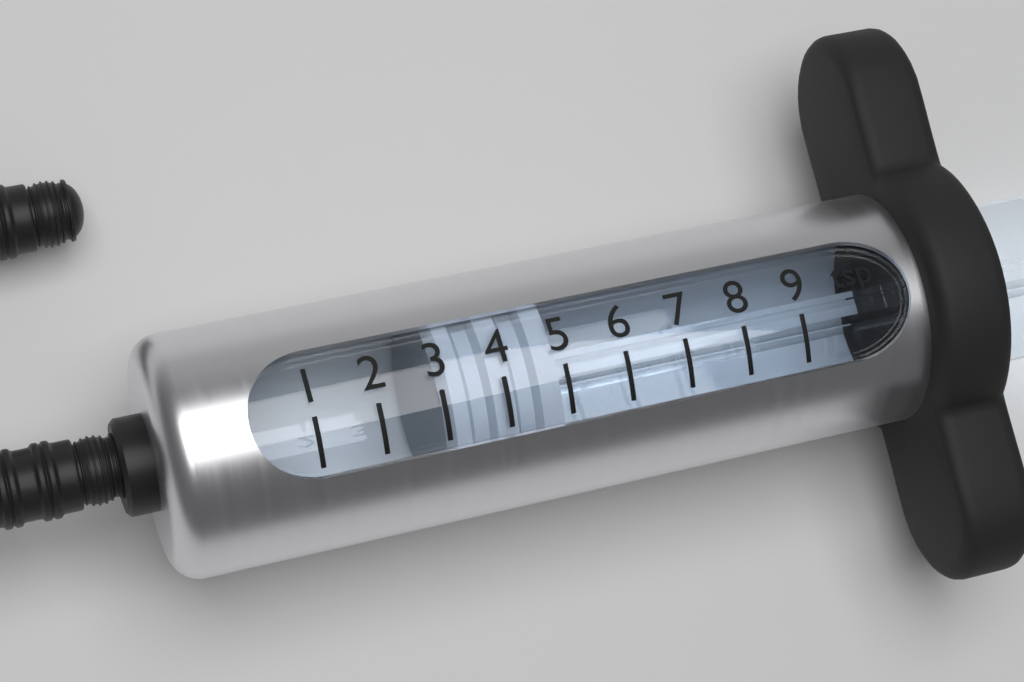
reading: 3 tsp
